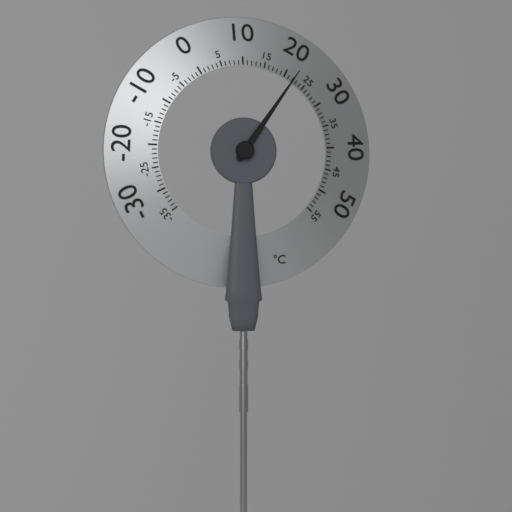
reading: 22 °C
